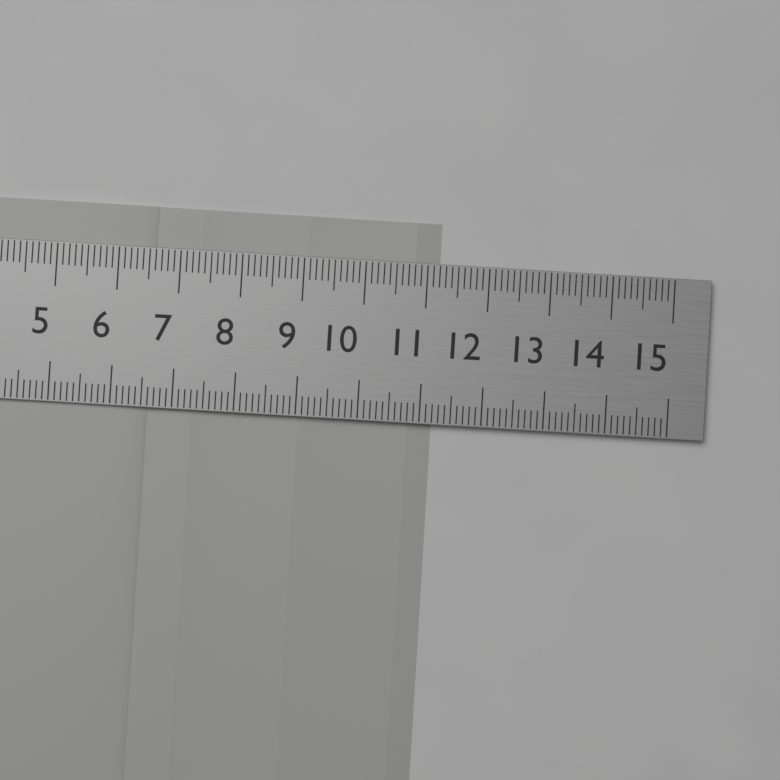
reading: 11.2 cm
